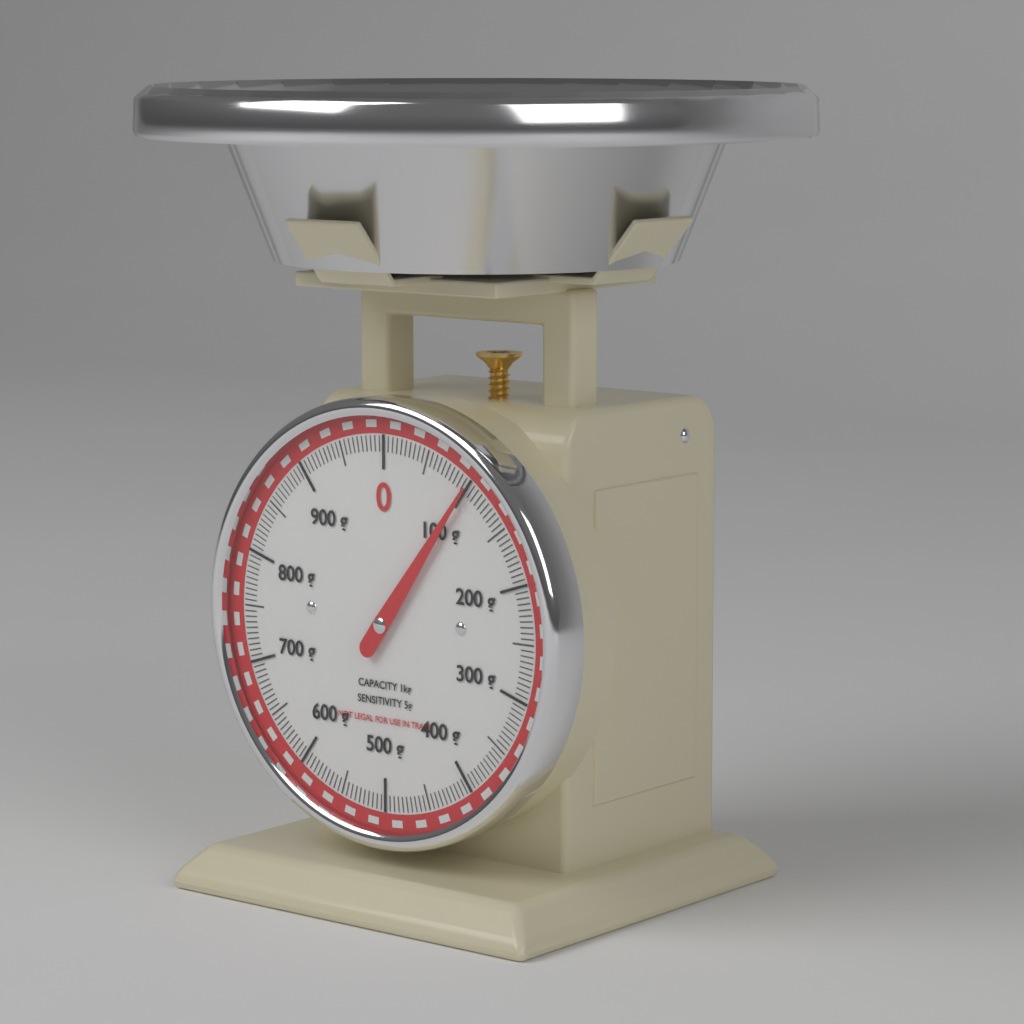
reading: 100 g
